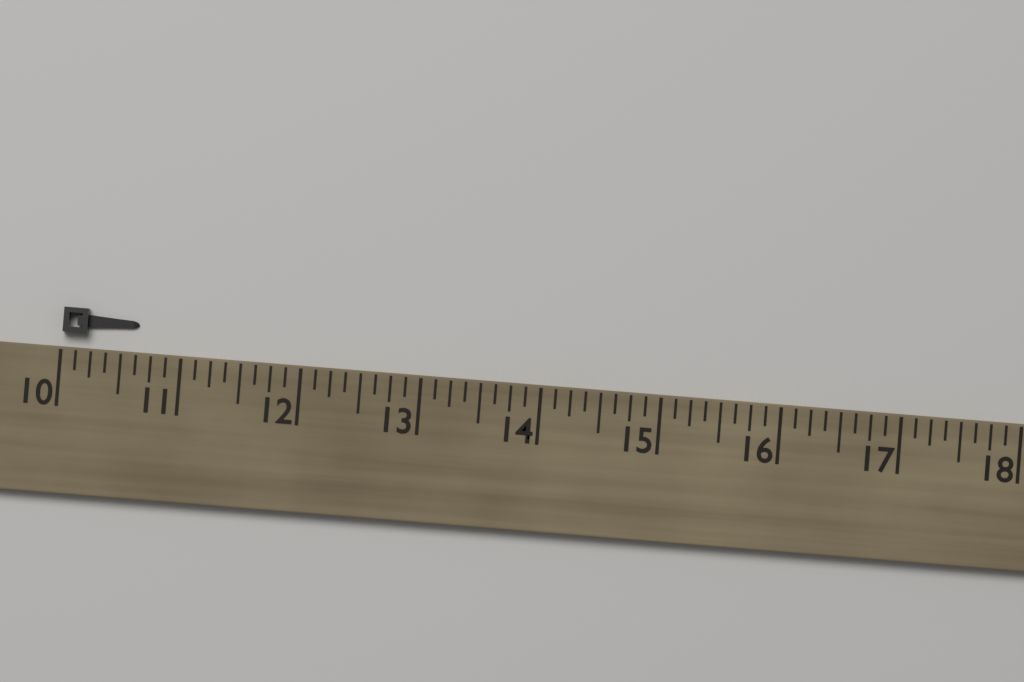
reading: 10.625 (no unit)
